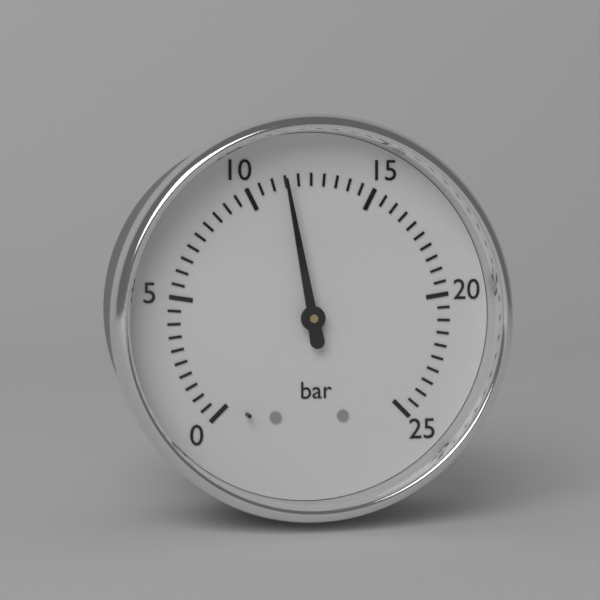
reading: 11.5 bar
